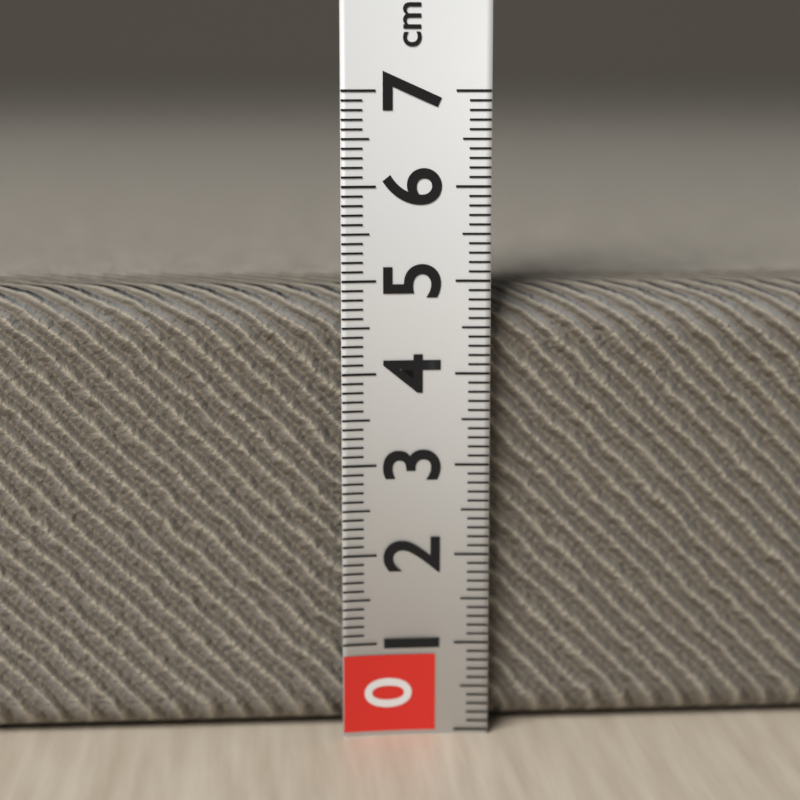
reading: 4.9 cm
